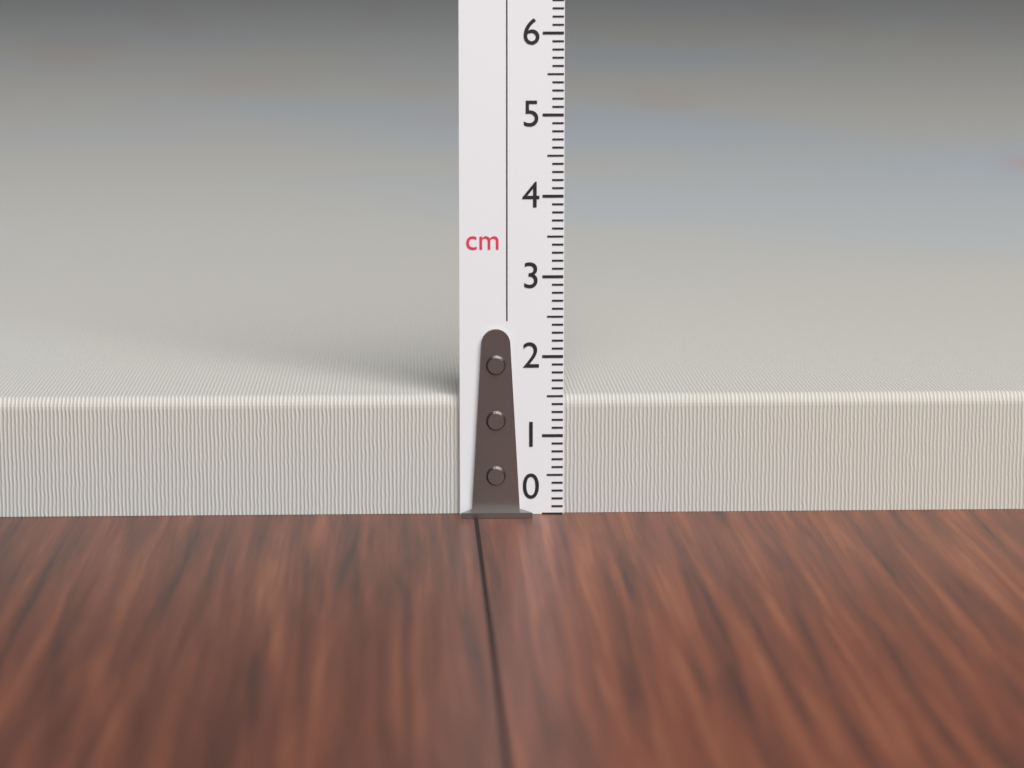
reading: 1.5 cm
